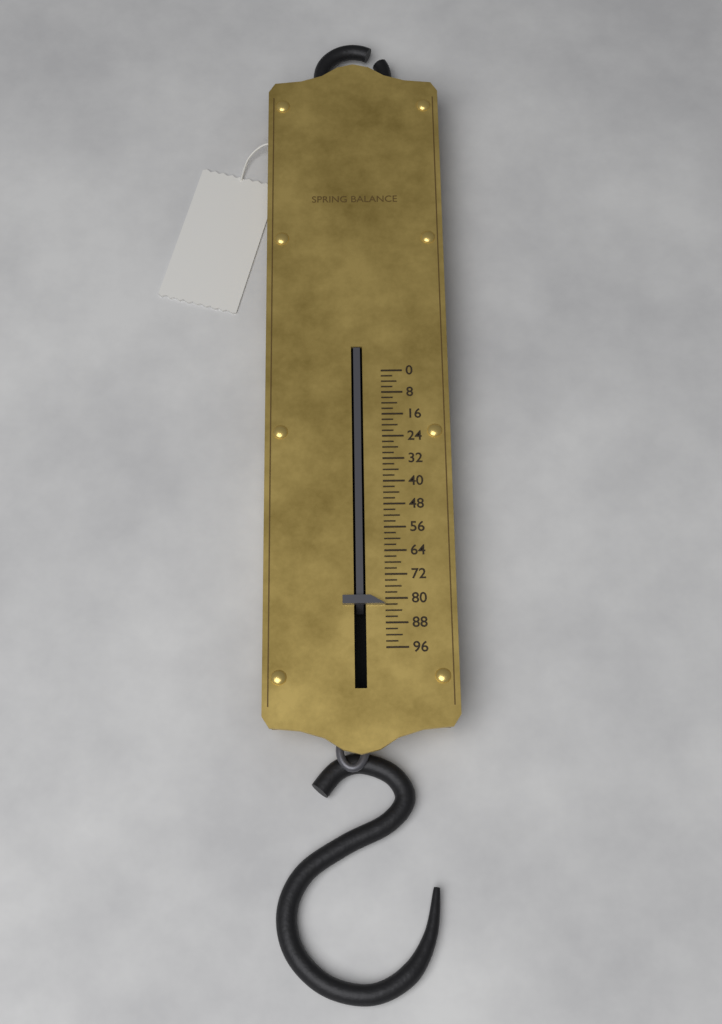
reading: 82 (no unit)
